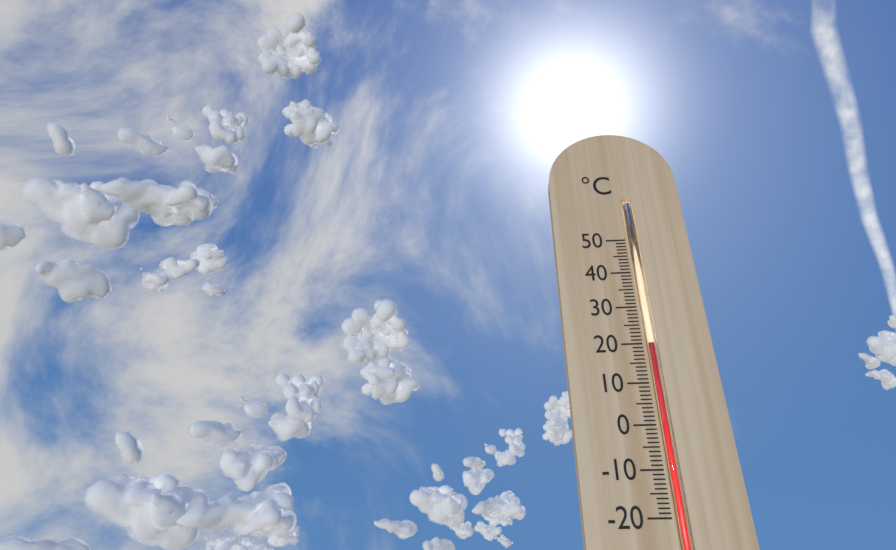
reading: 20 °C
